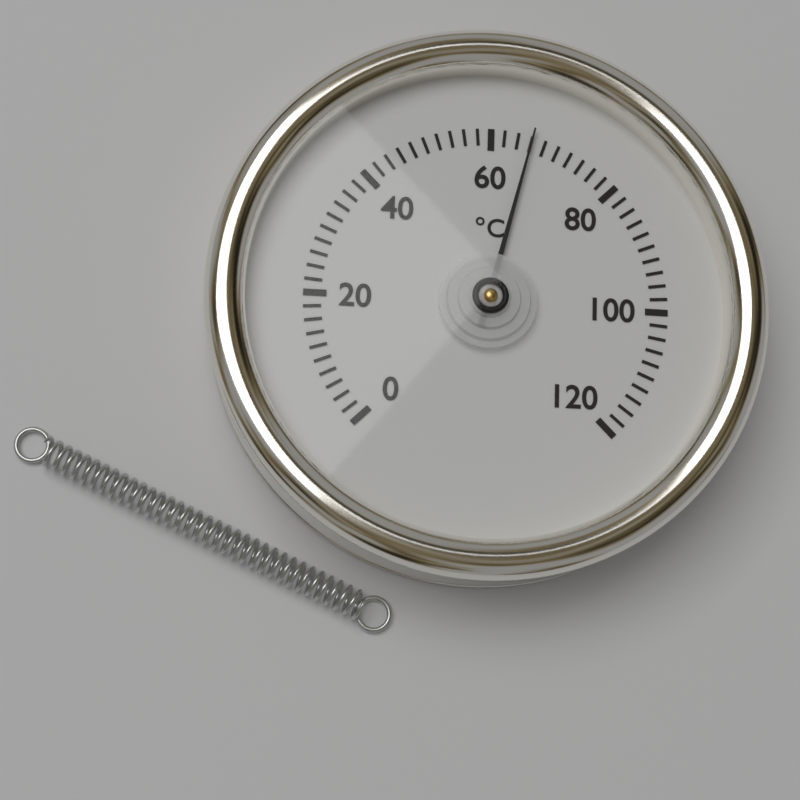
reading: 66 °C
